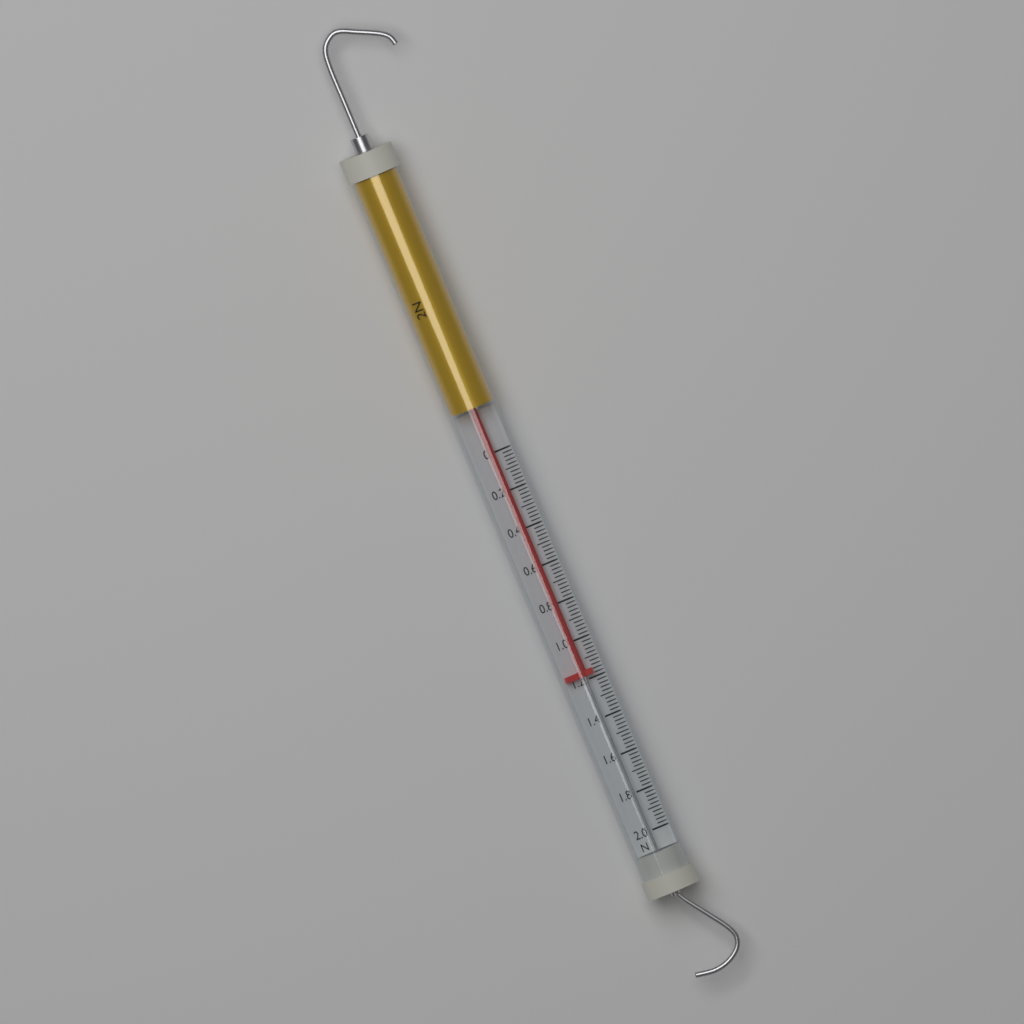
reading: 1.18 N
